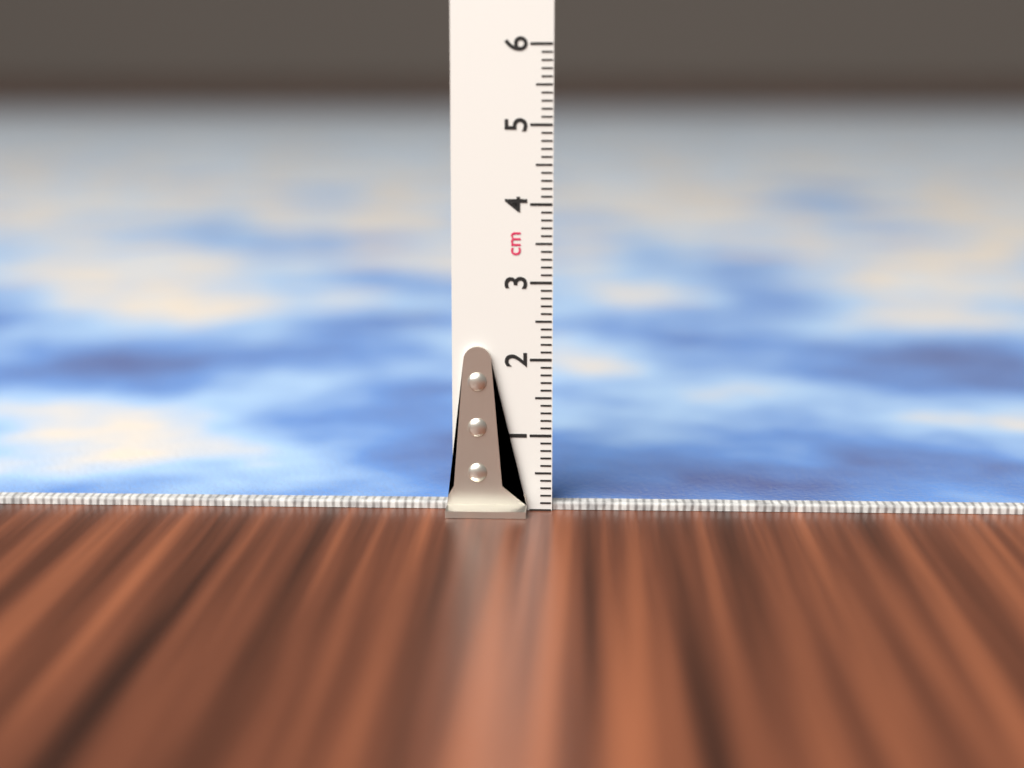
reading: 0.1 cm
